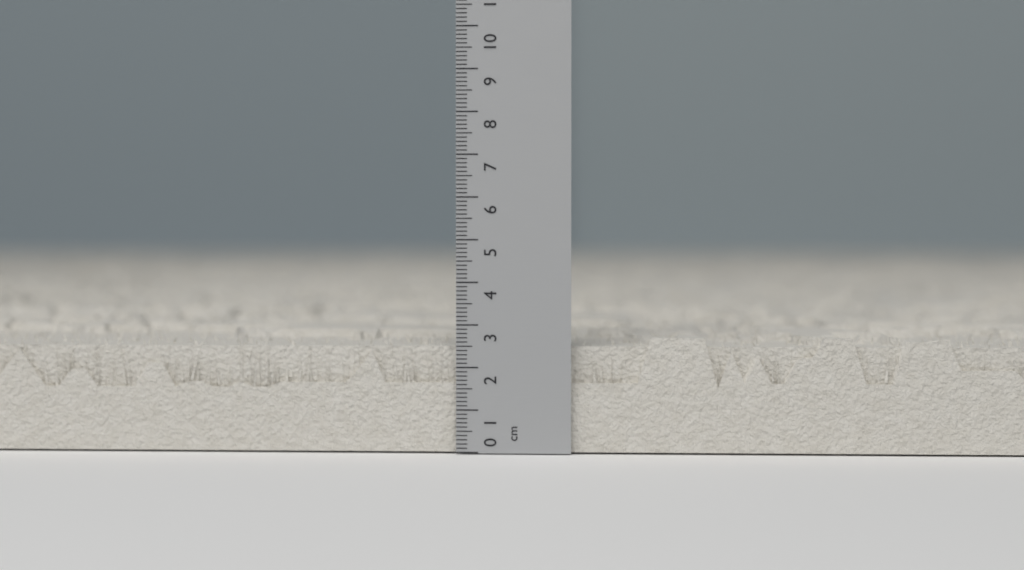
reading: 2.7 cm
